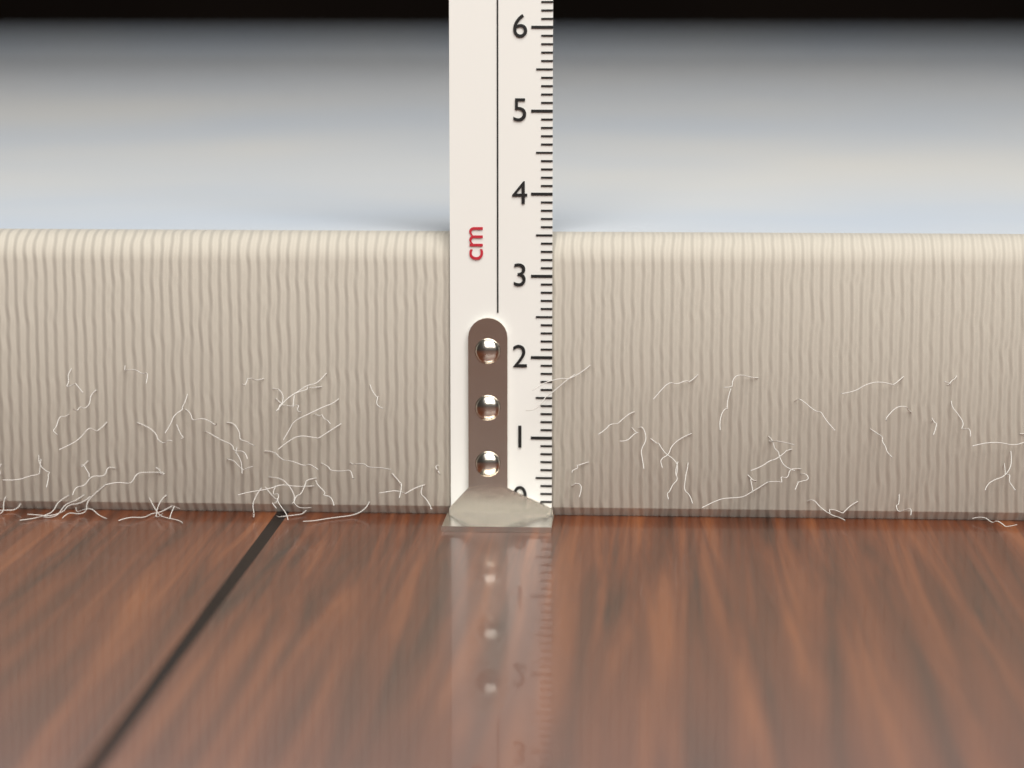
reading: 3.5 cm
